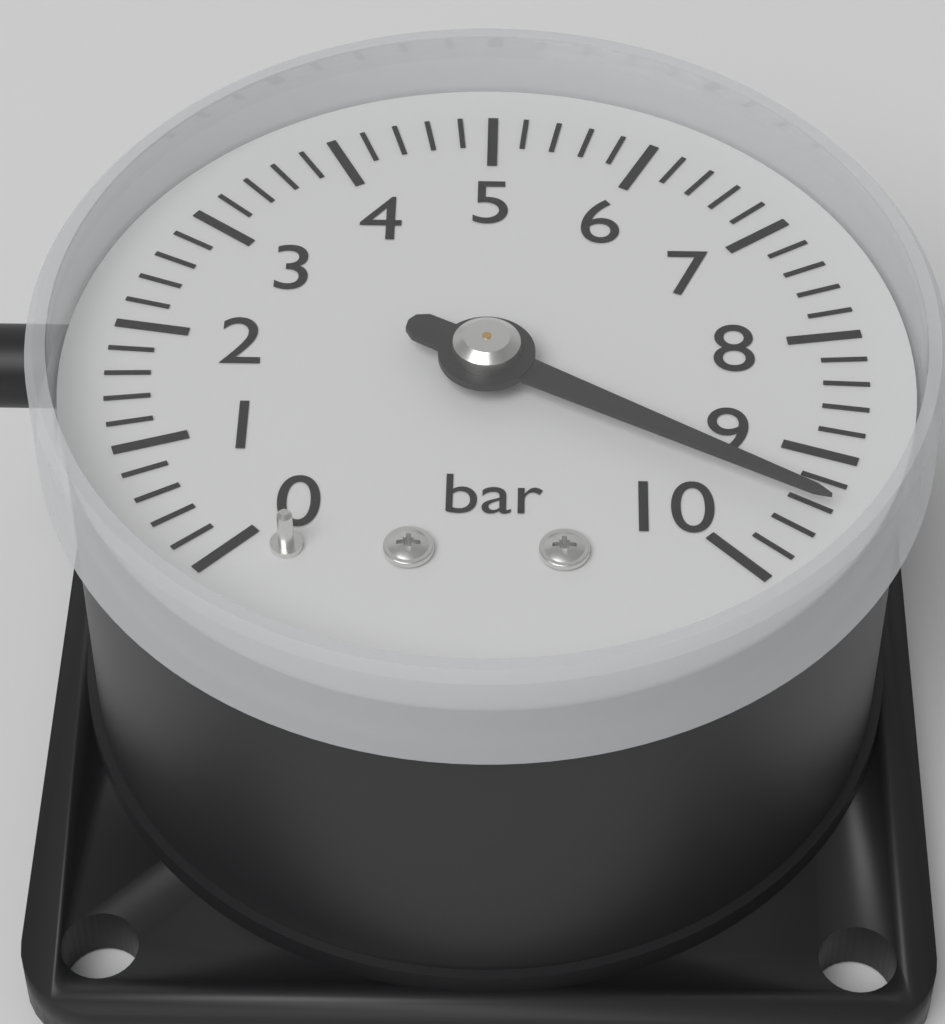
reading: 9.4 bar
